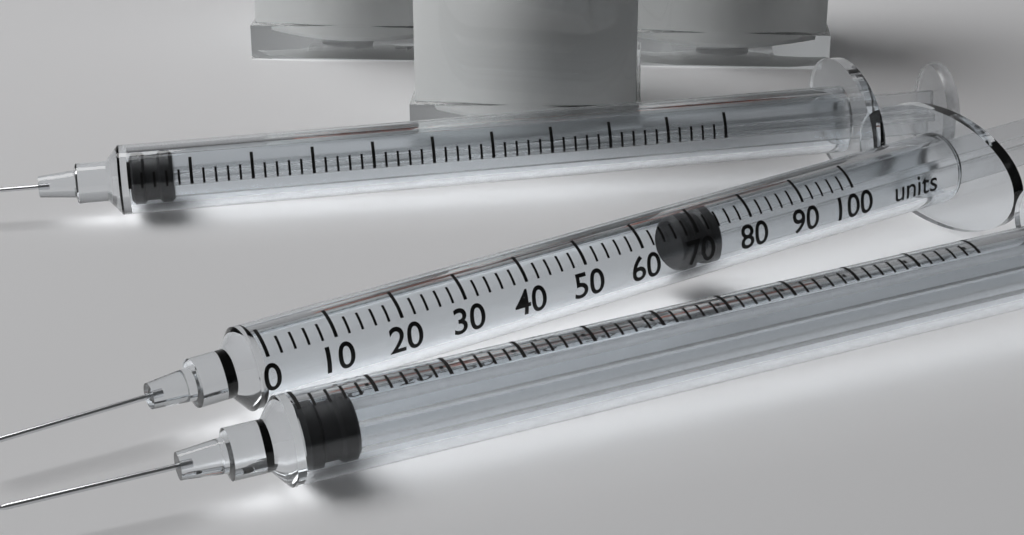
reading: 68 units
